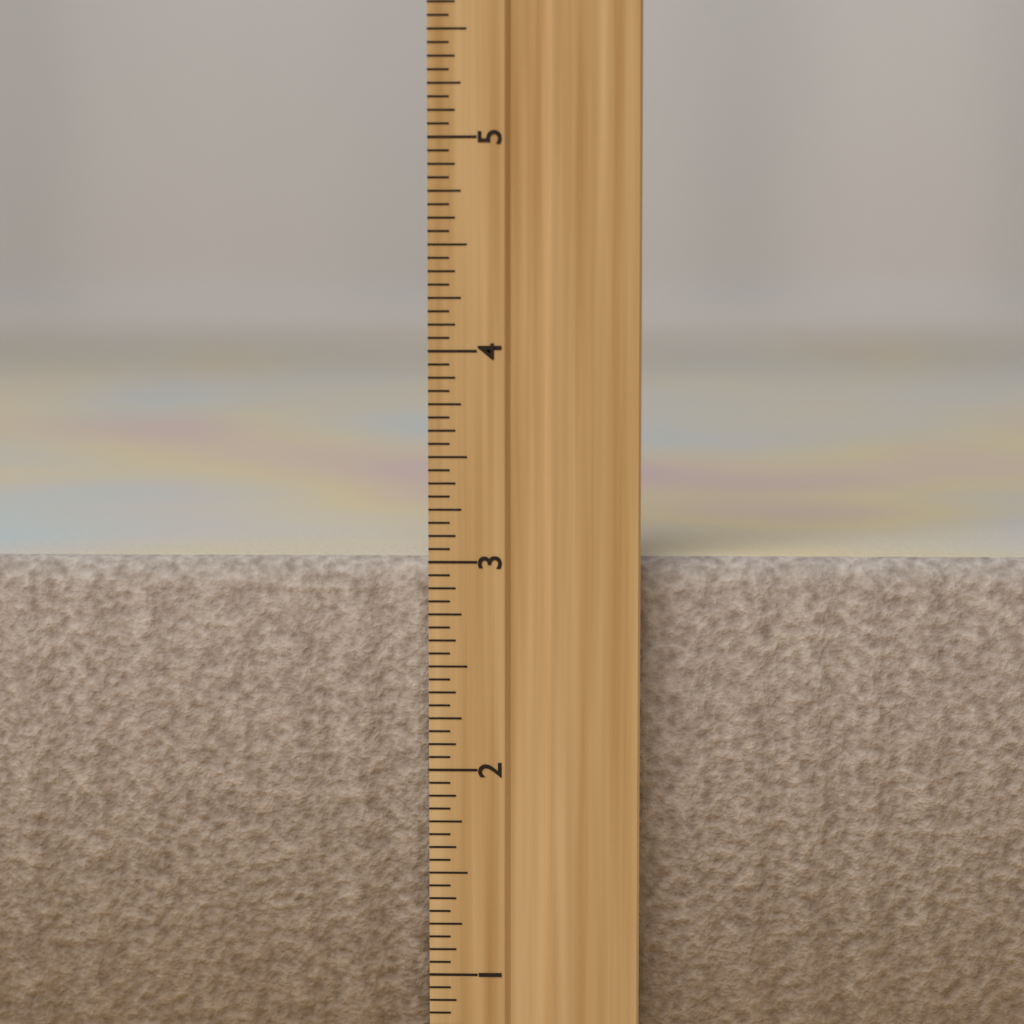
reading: 3.0000 inch
